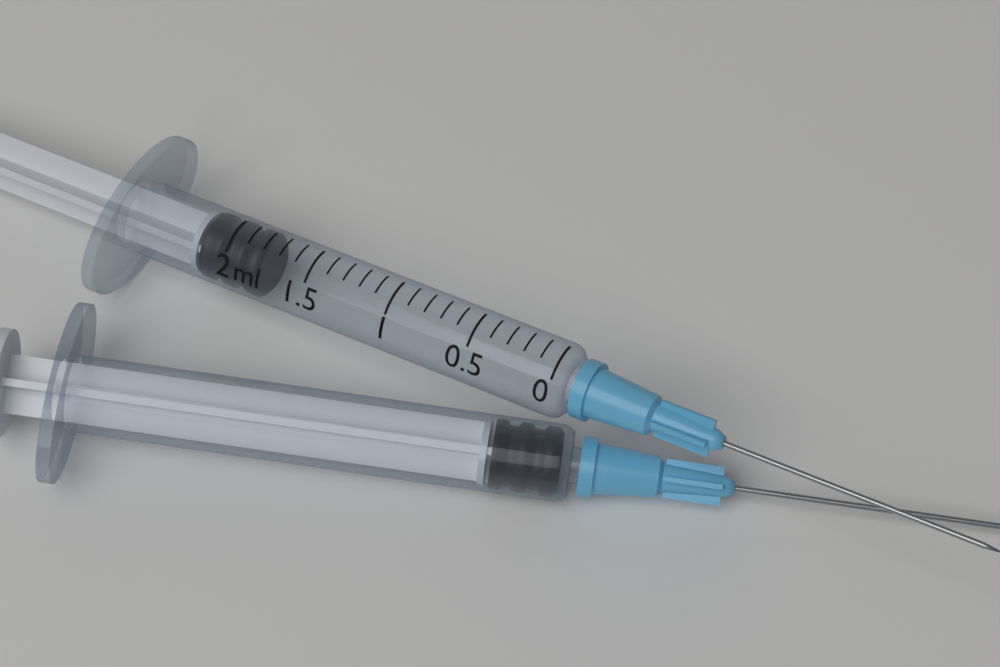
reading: 1.8 ml
